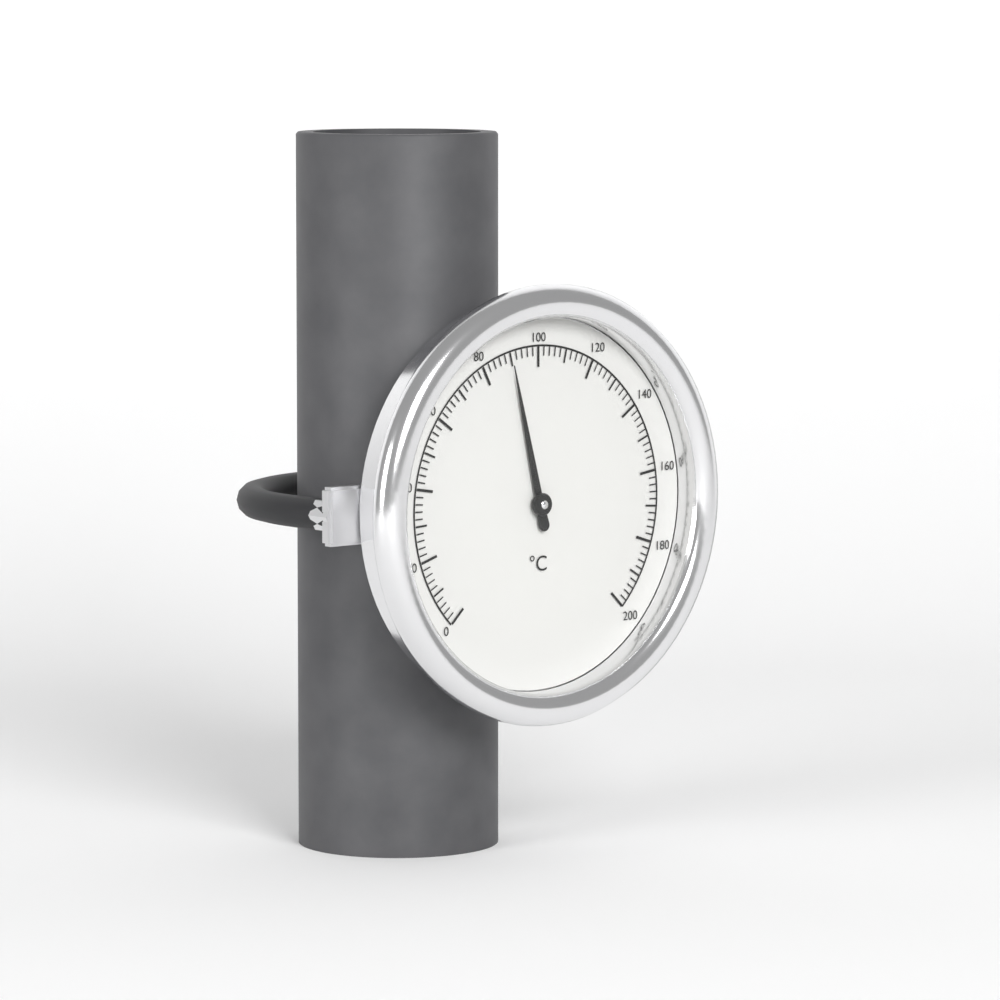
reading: 90 °C
